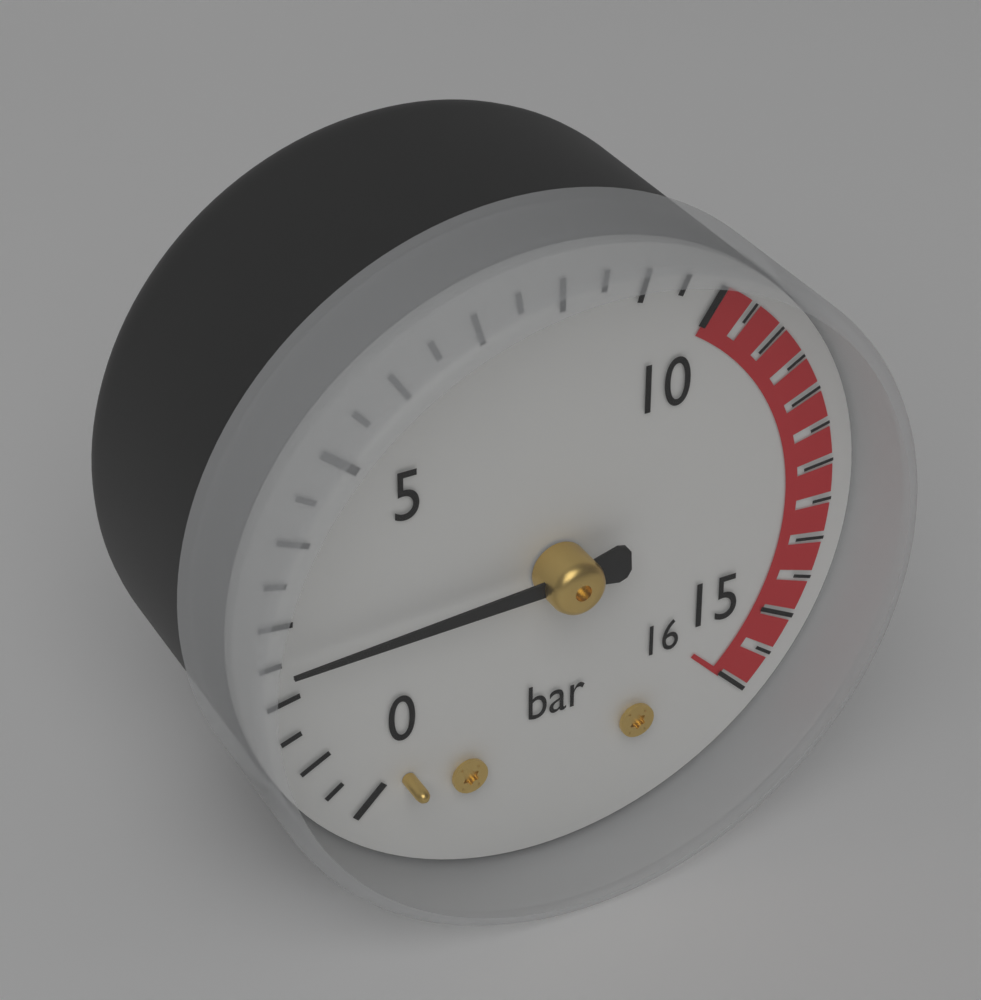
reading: 2.5 bar
